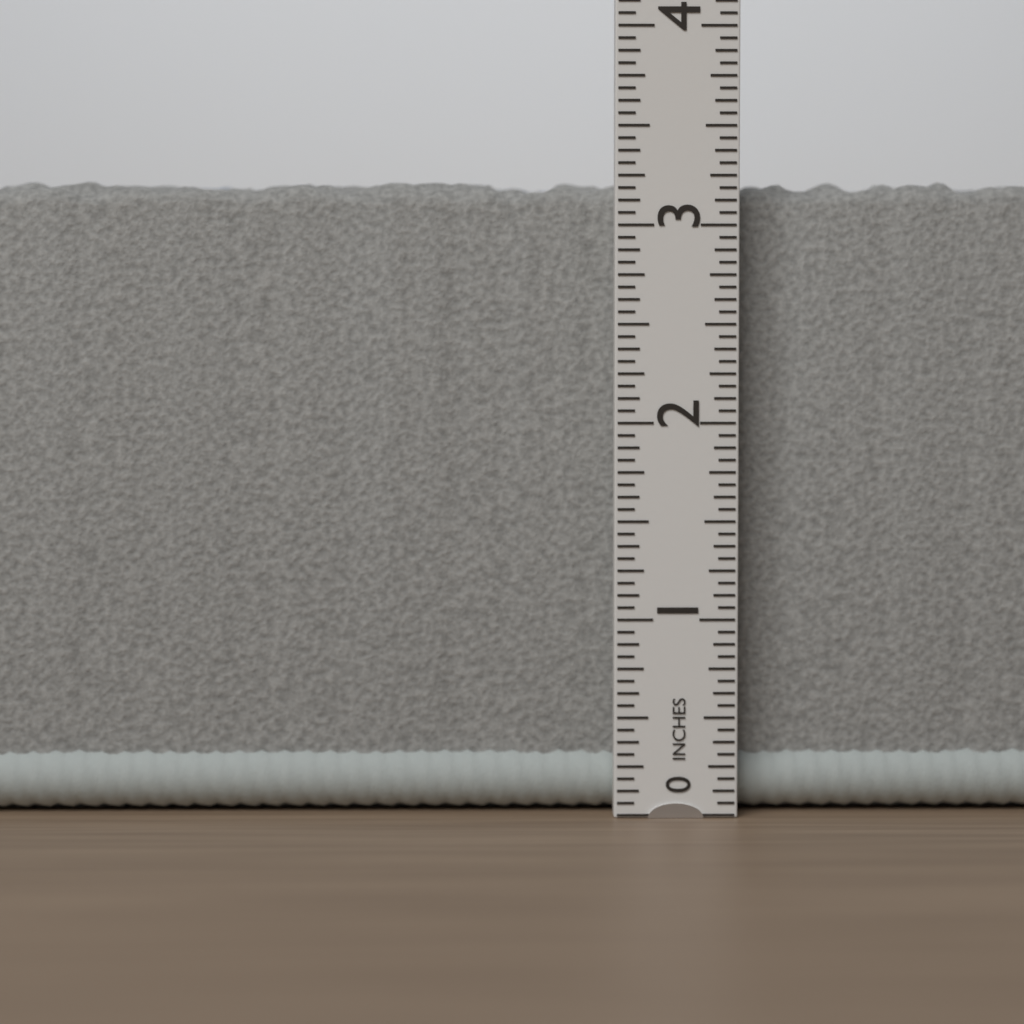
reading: 3.2500 in
